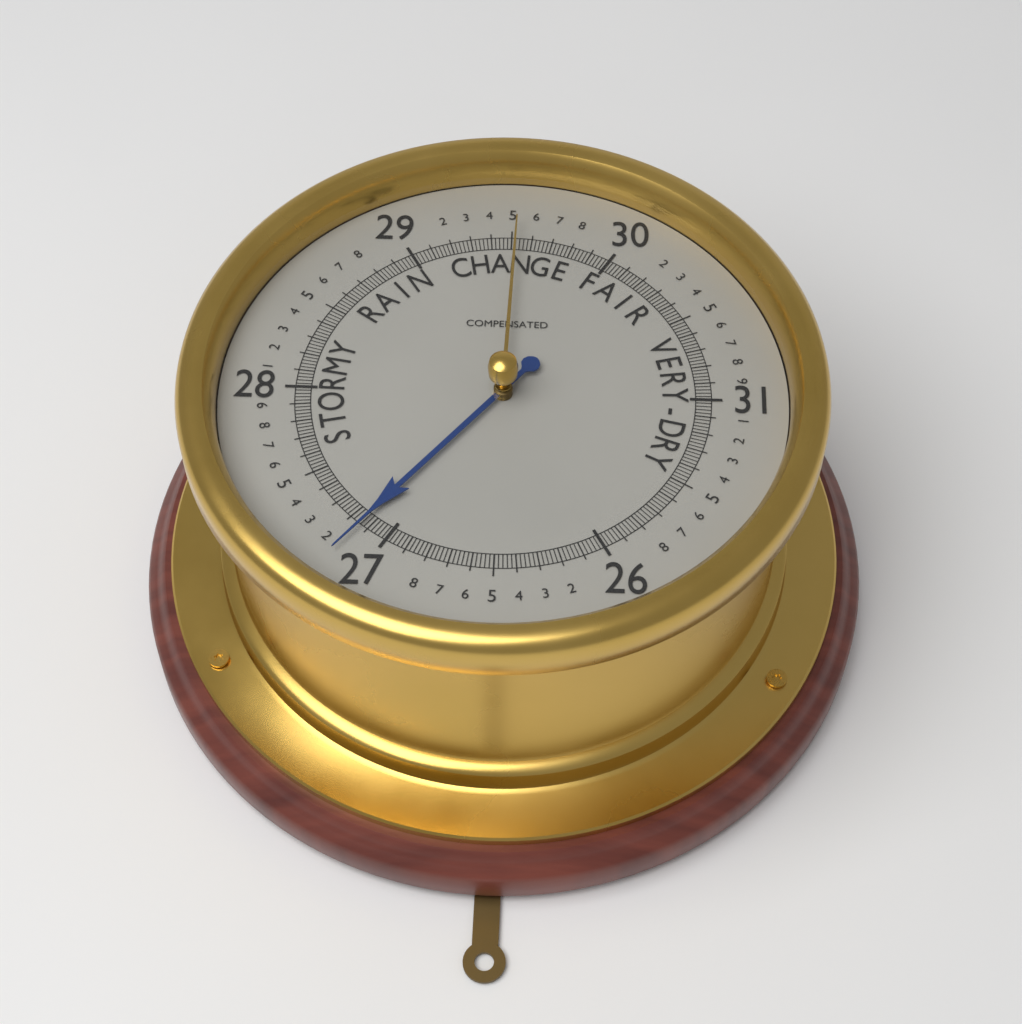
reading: 27.14 (no unit)
